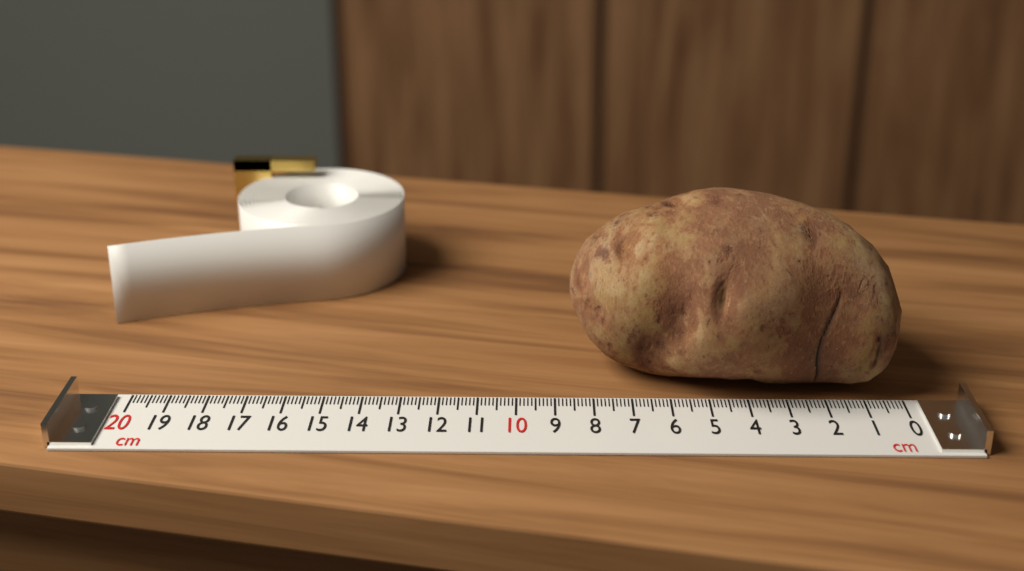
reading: 8.6 cm
